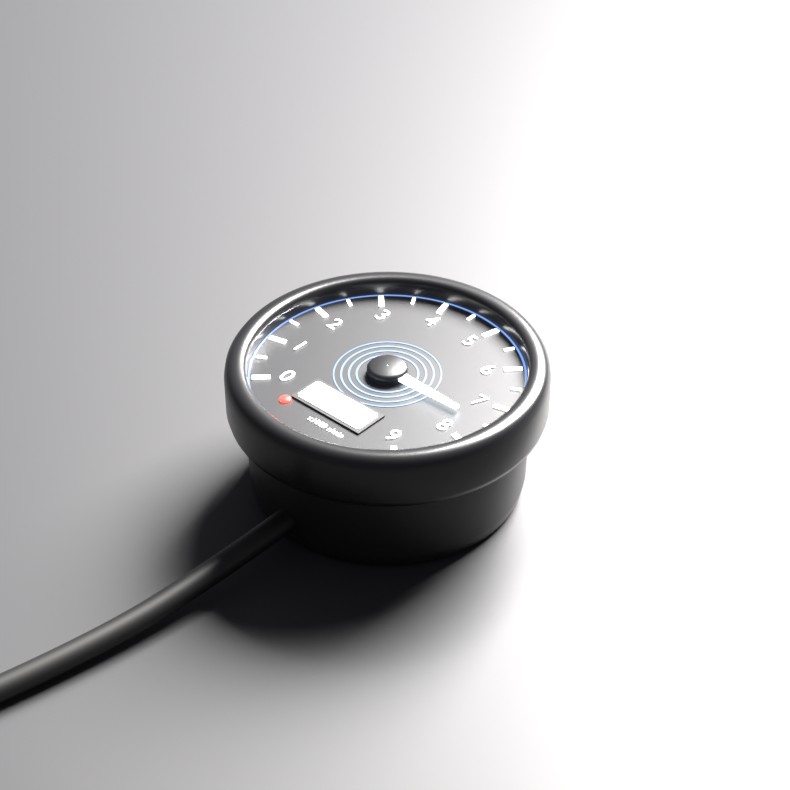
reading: 7.5 x1000 r/min
